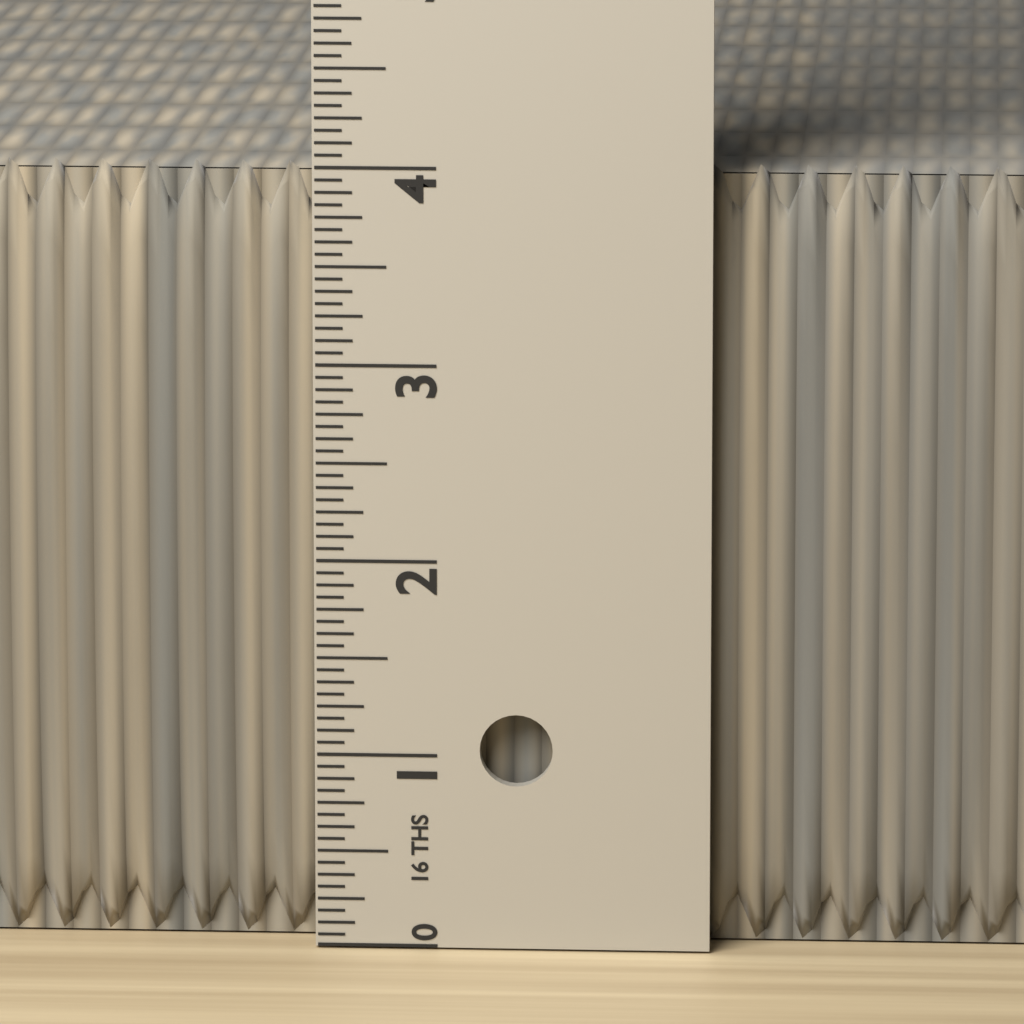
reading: 4.0000 in
